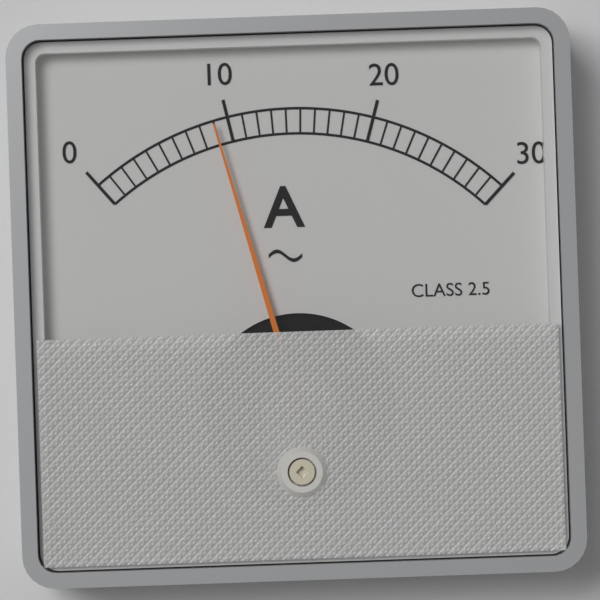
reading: 9 A
